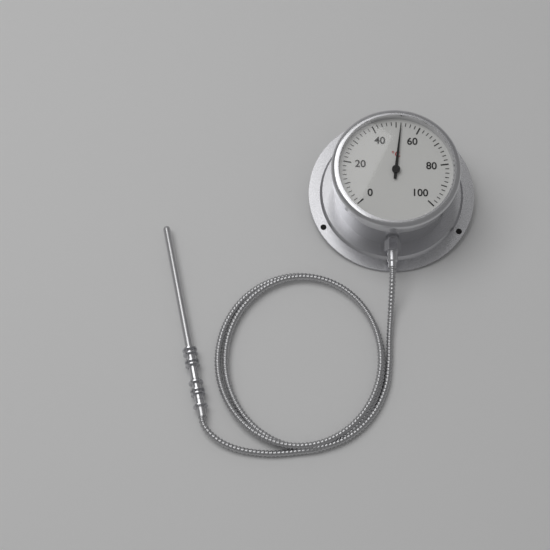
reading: 52 °C
